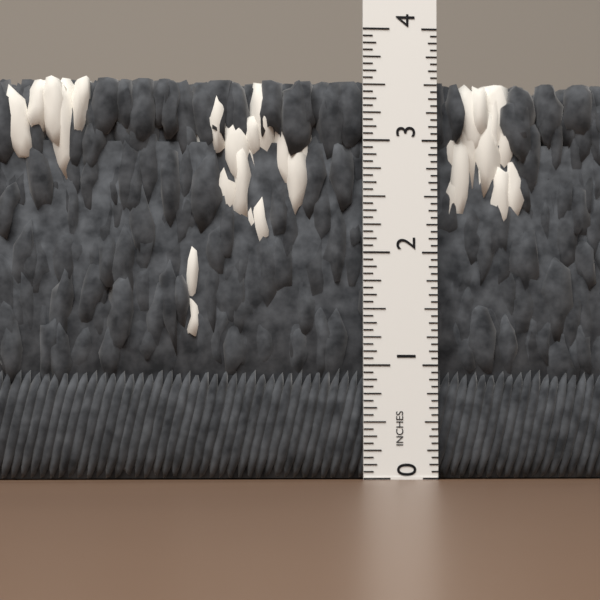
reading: 3.5625 in
